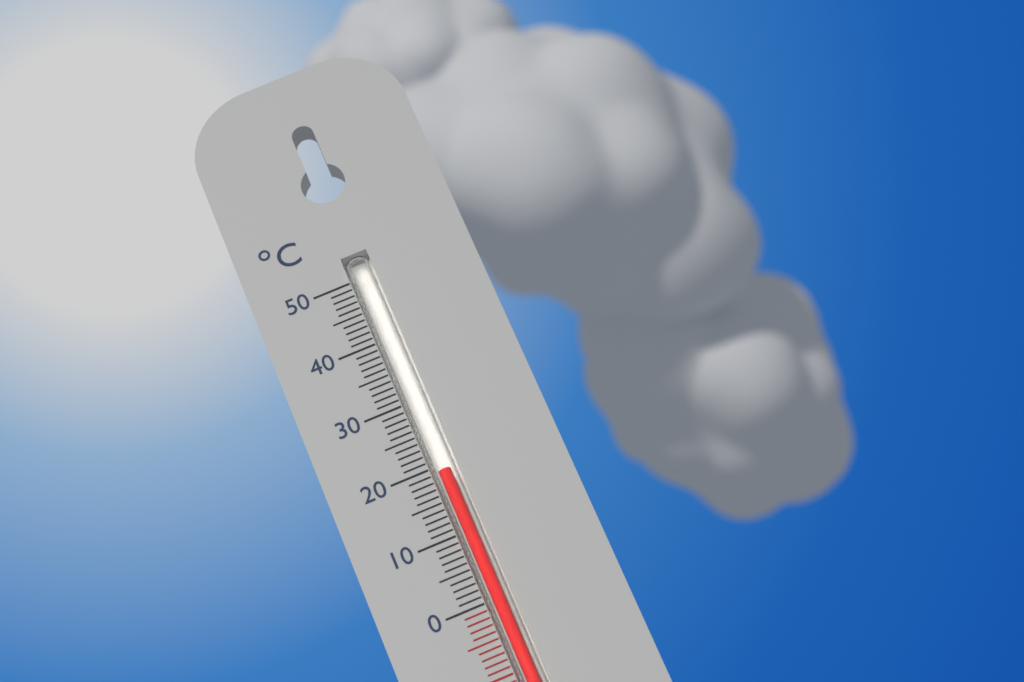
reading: 19 °C
